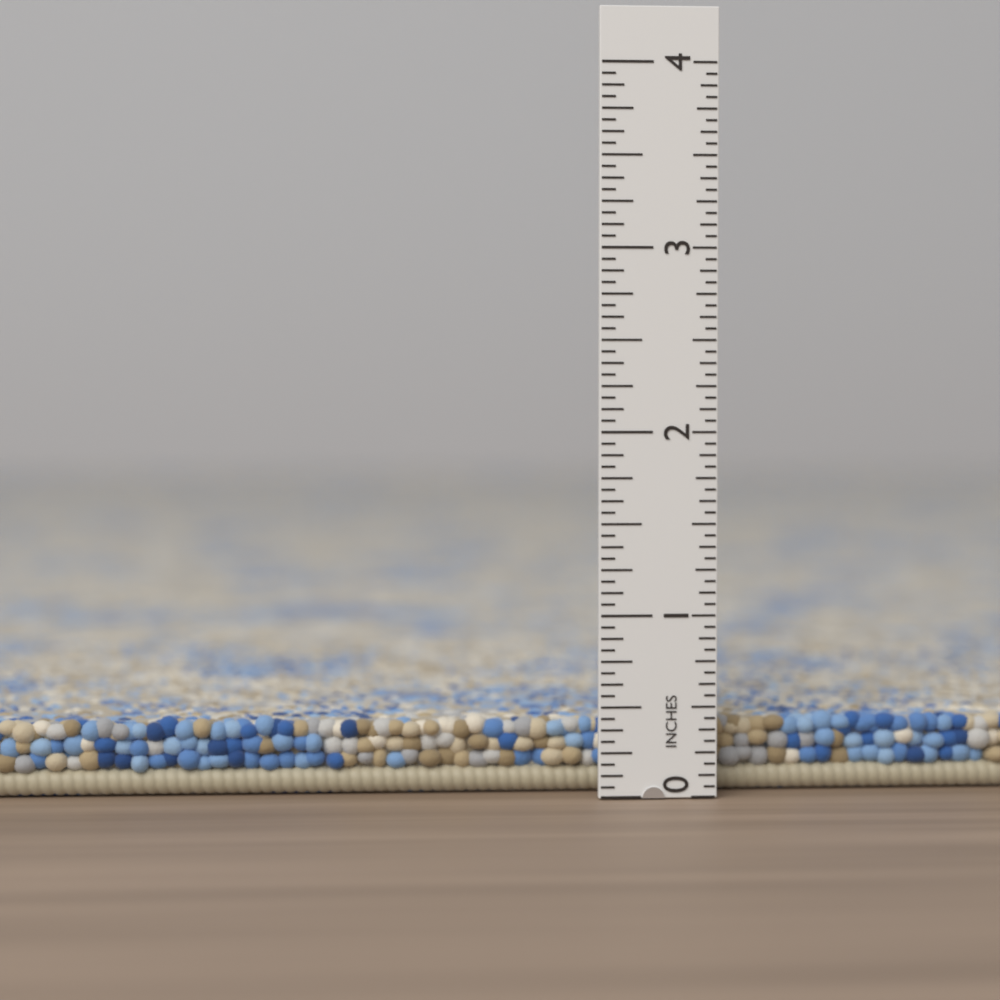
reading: 0.4375 in
